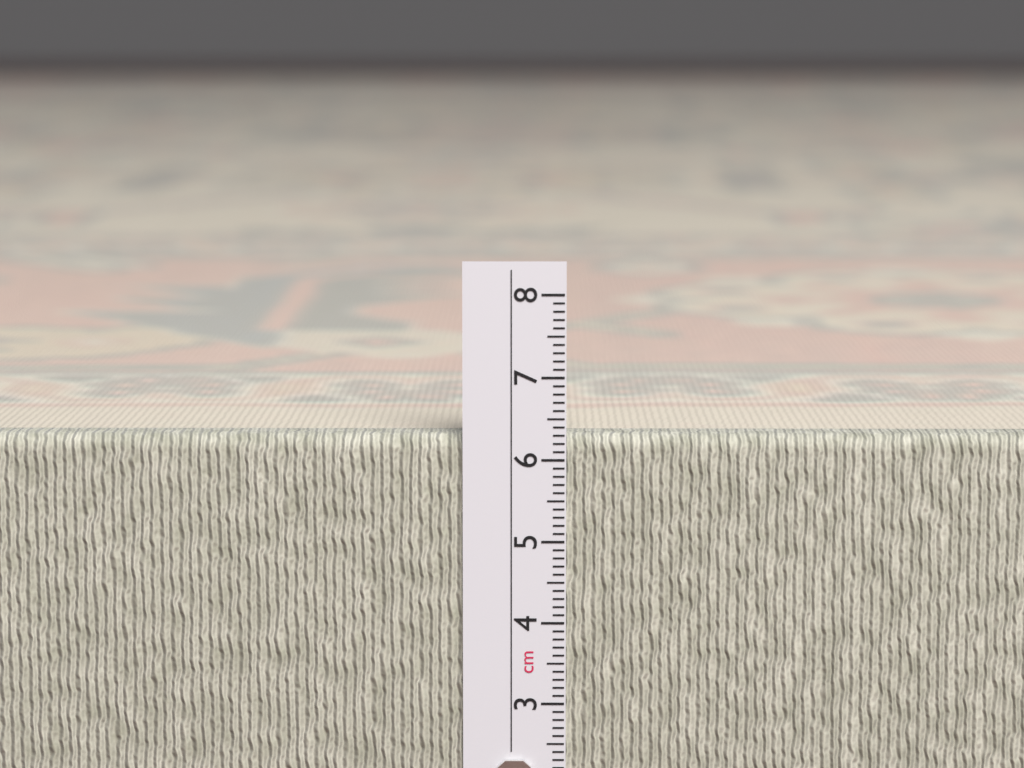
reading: 6.3 cm
